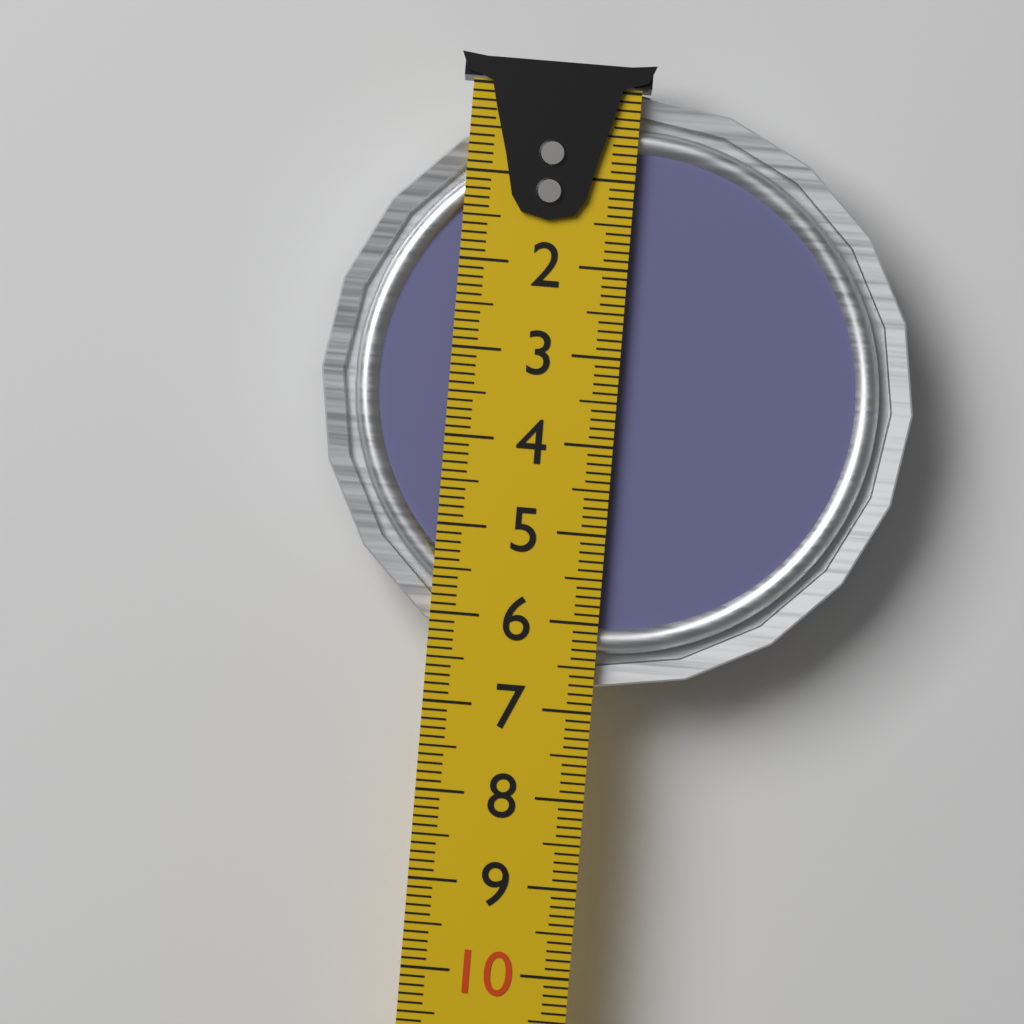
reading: 6.7 cm
